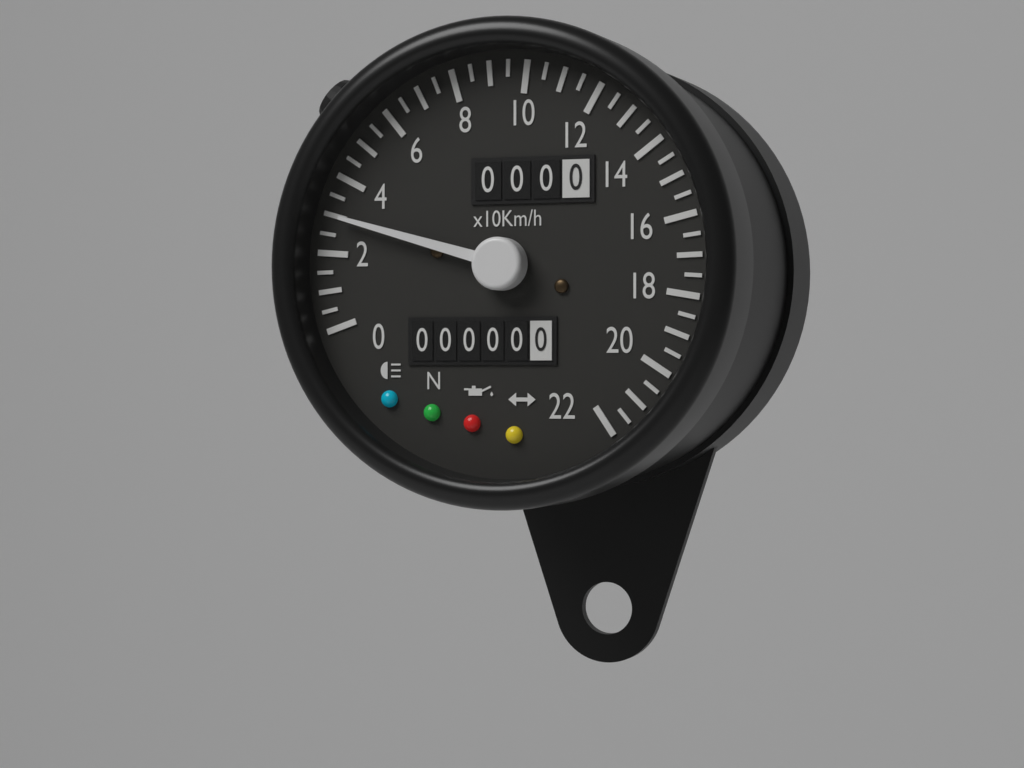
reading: 30 km/h
